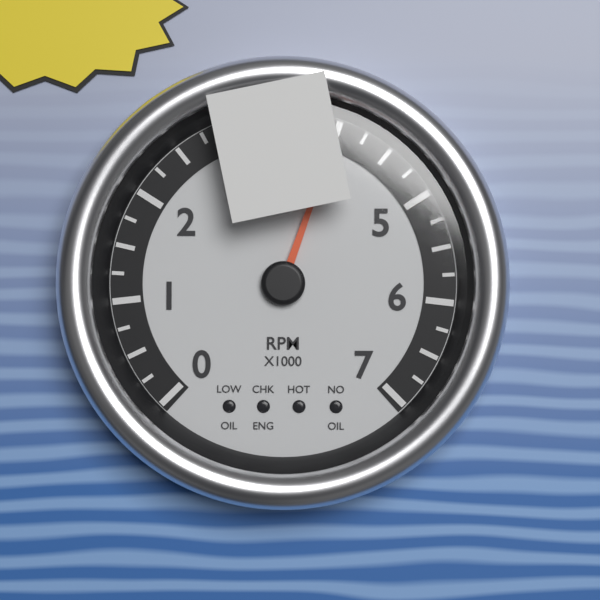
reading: 4000 RPM
